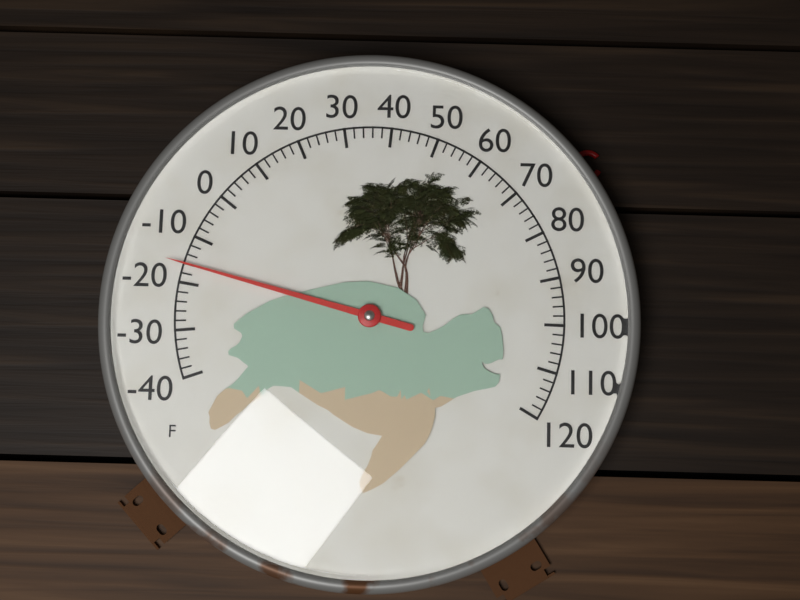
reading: -16 °F
